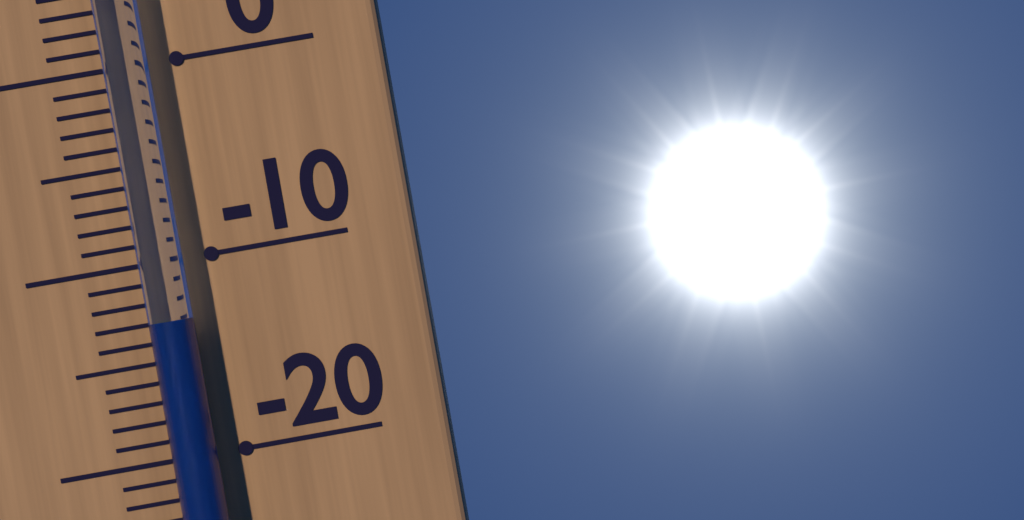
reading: -13 °C
